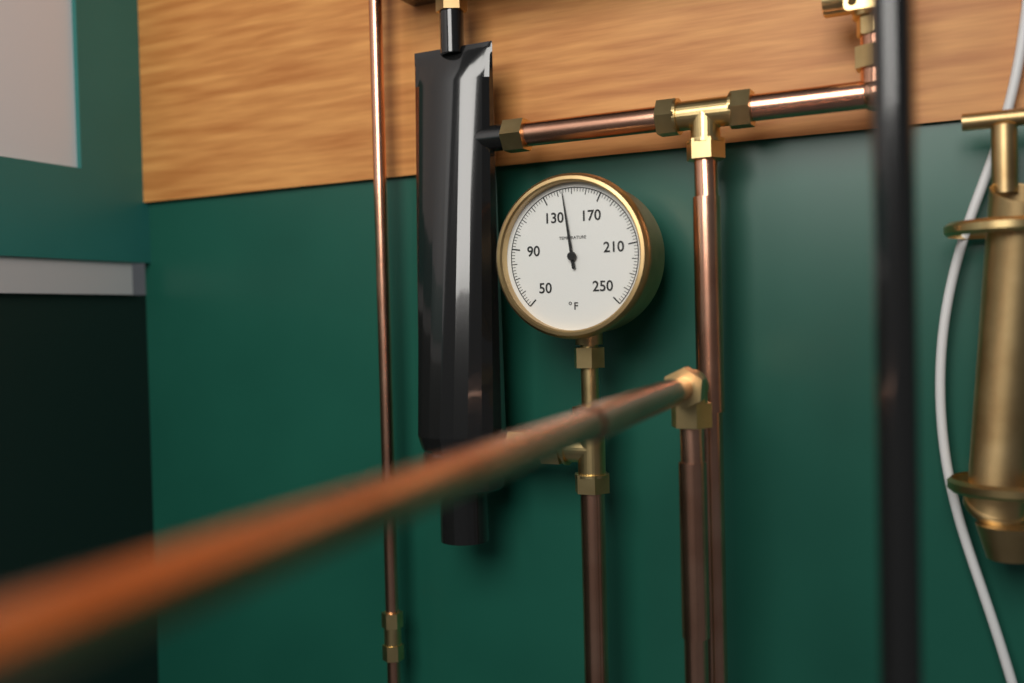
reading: 144 °F
